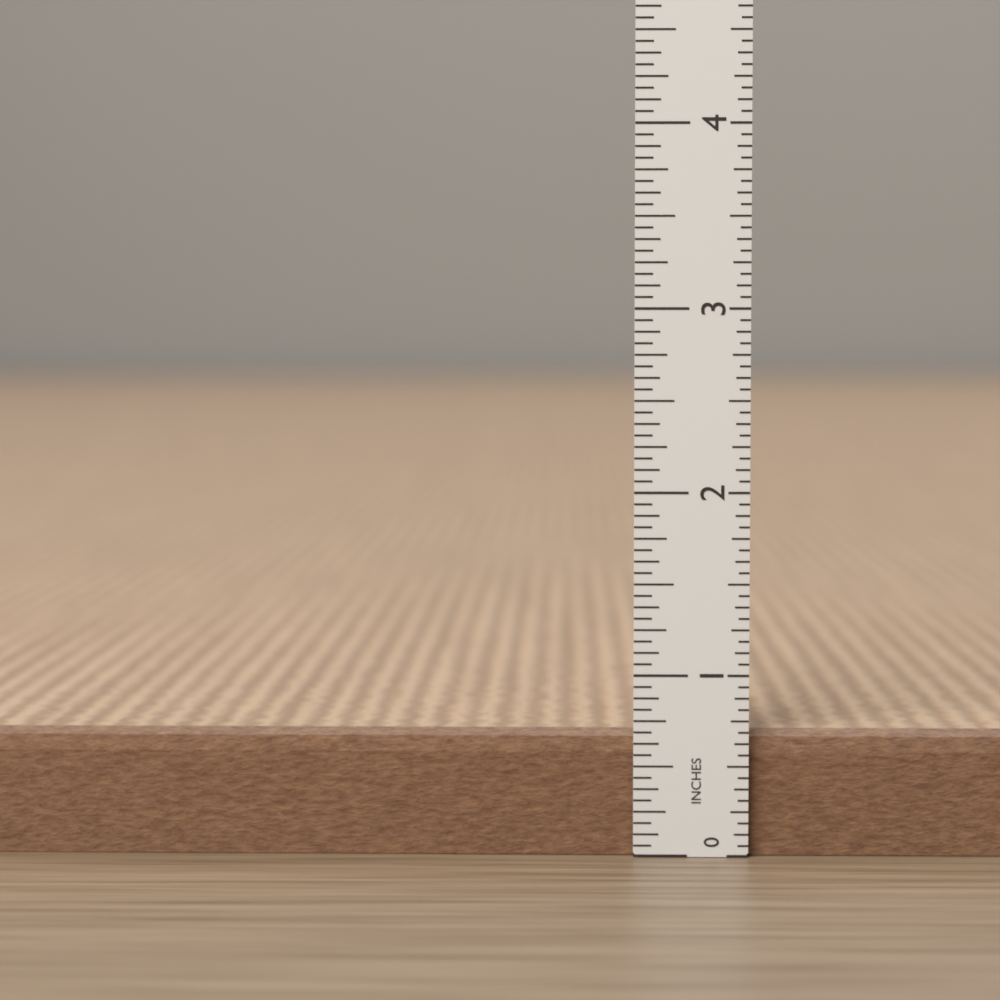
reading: 0.6875 in
